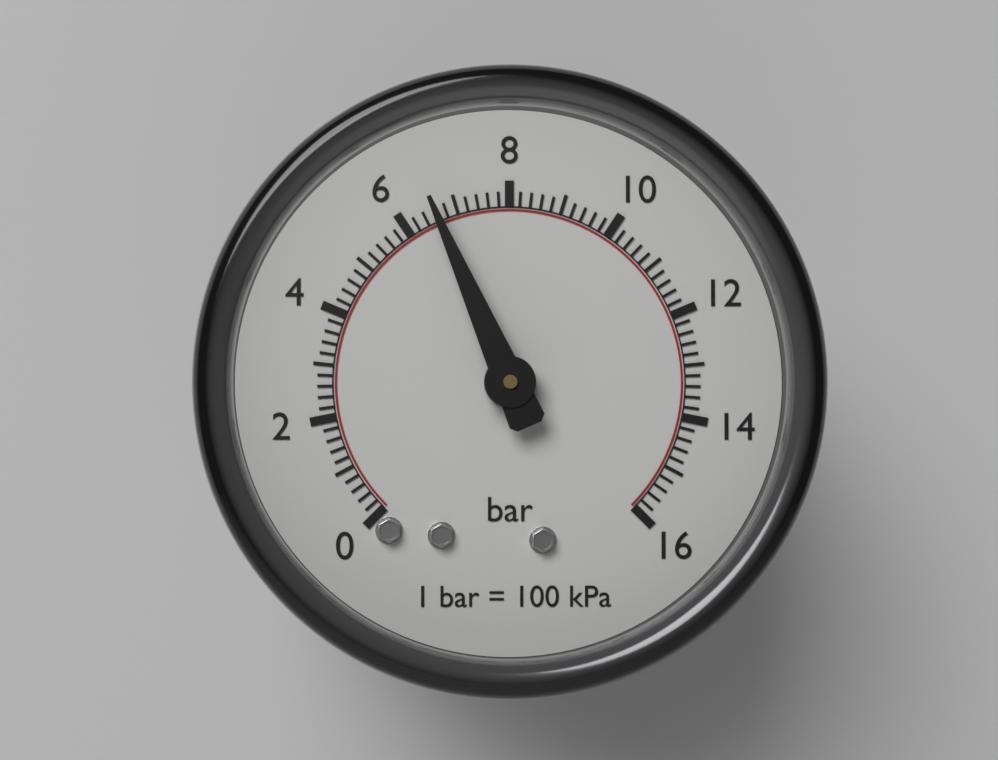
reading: 6.6 bar
